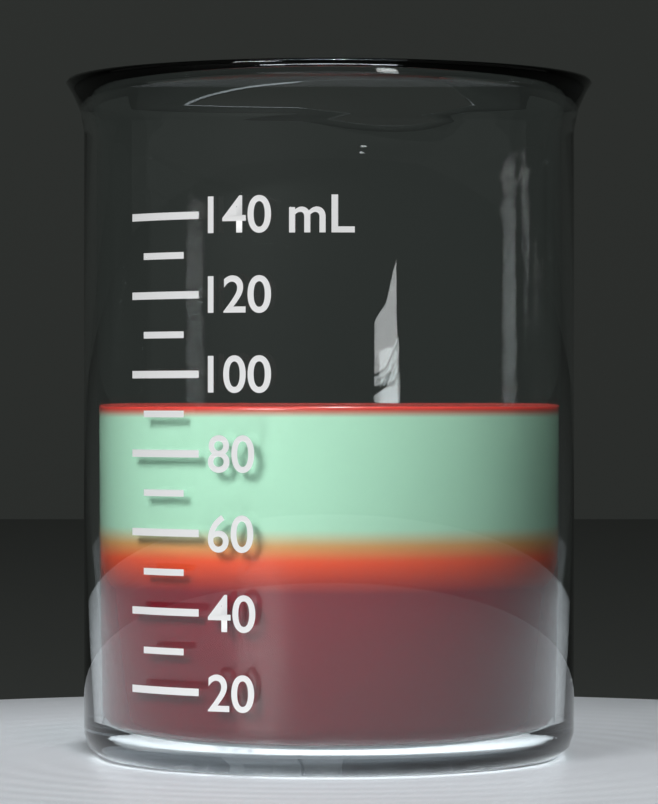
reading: 92 mL
